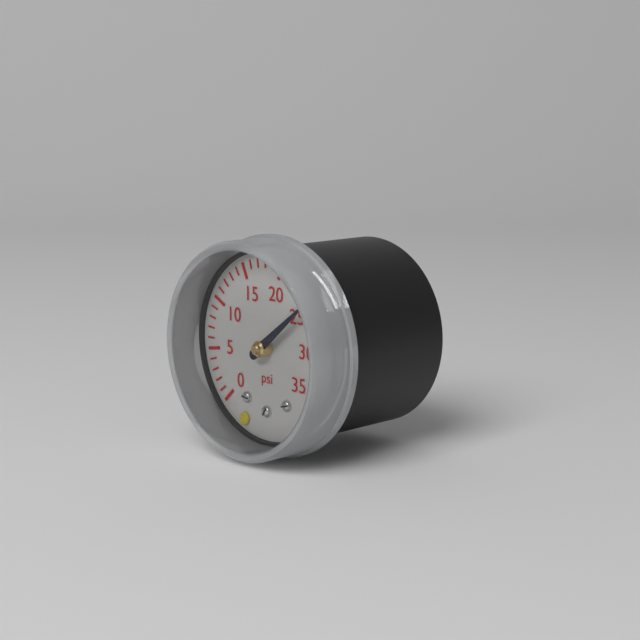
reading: 25 psi
